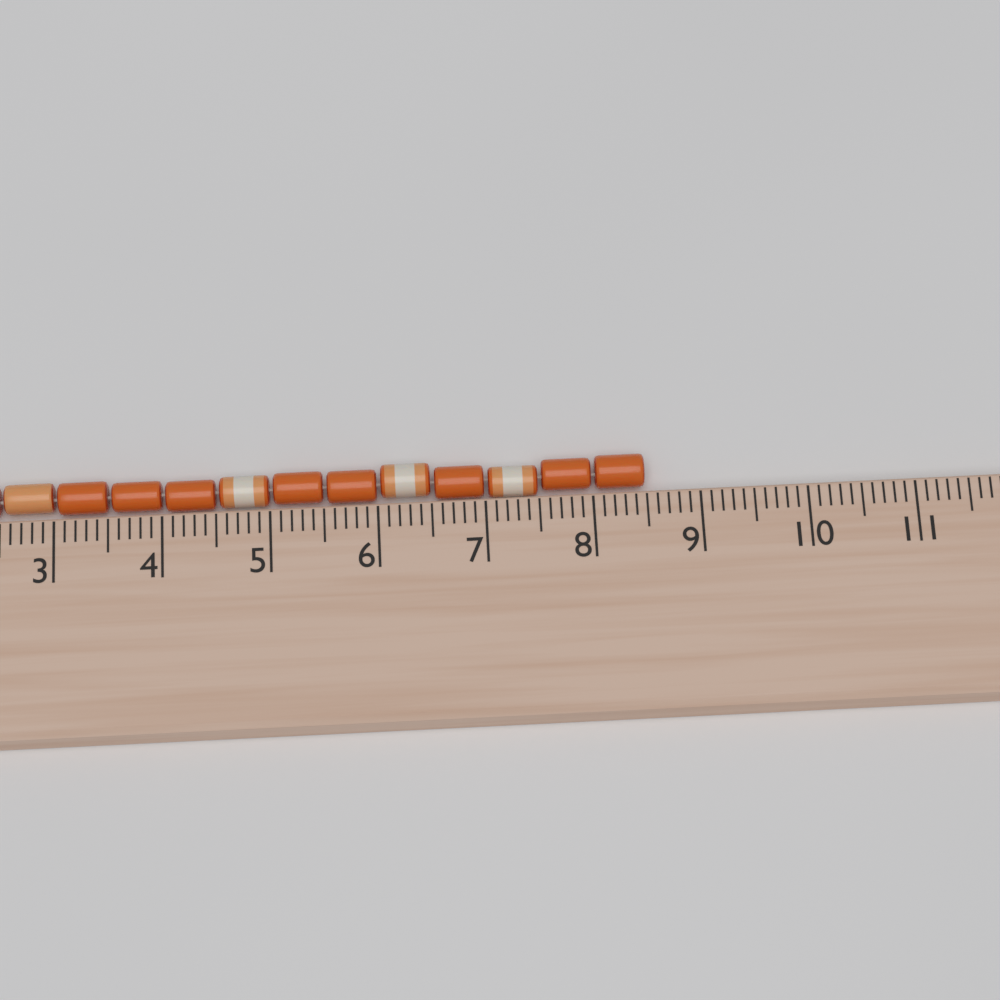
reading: 8.5 cm
